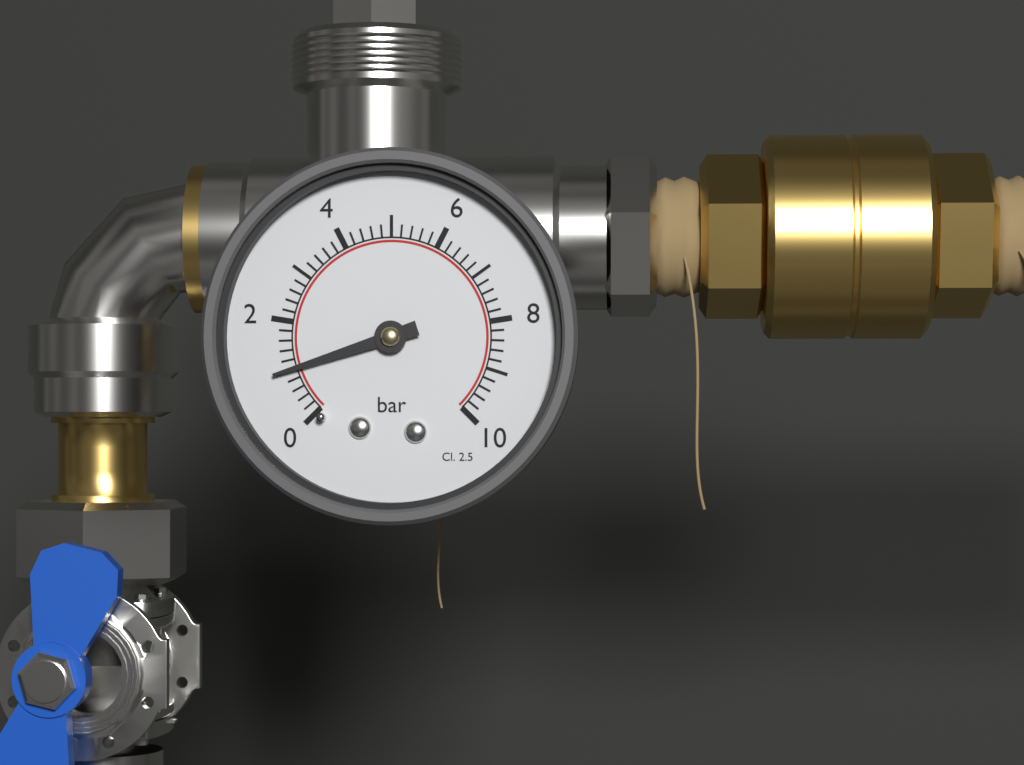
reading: 1.0 bar
